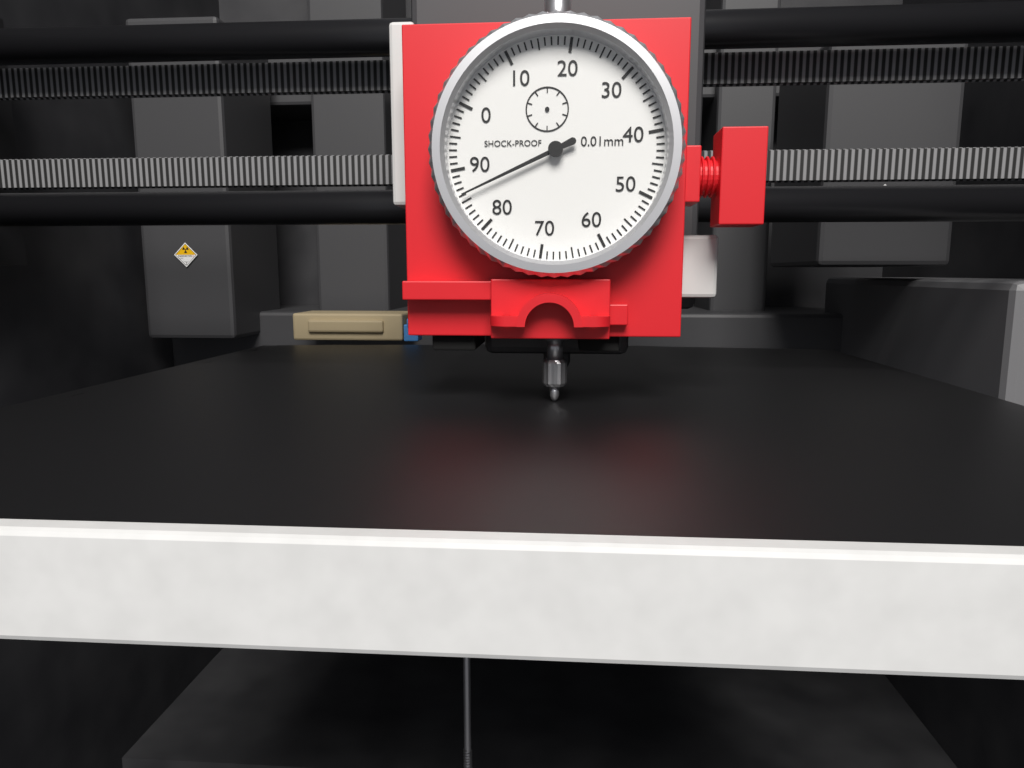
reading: 86 0.01mm
